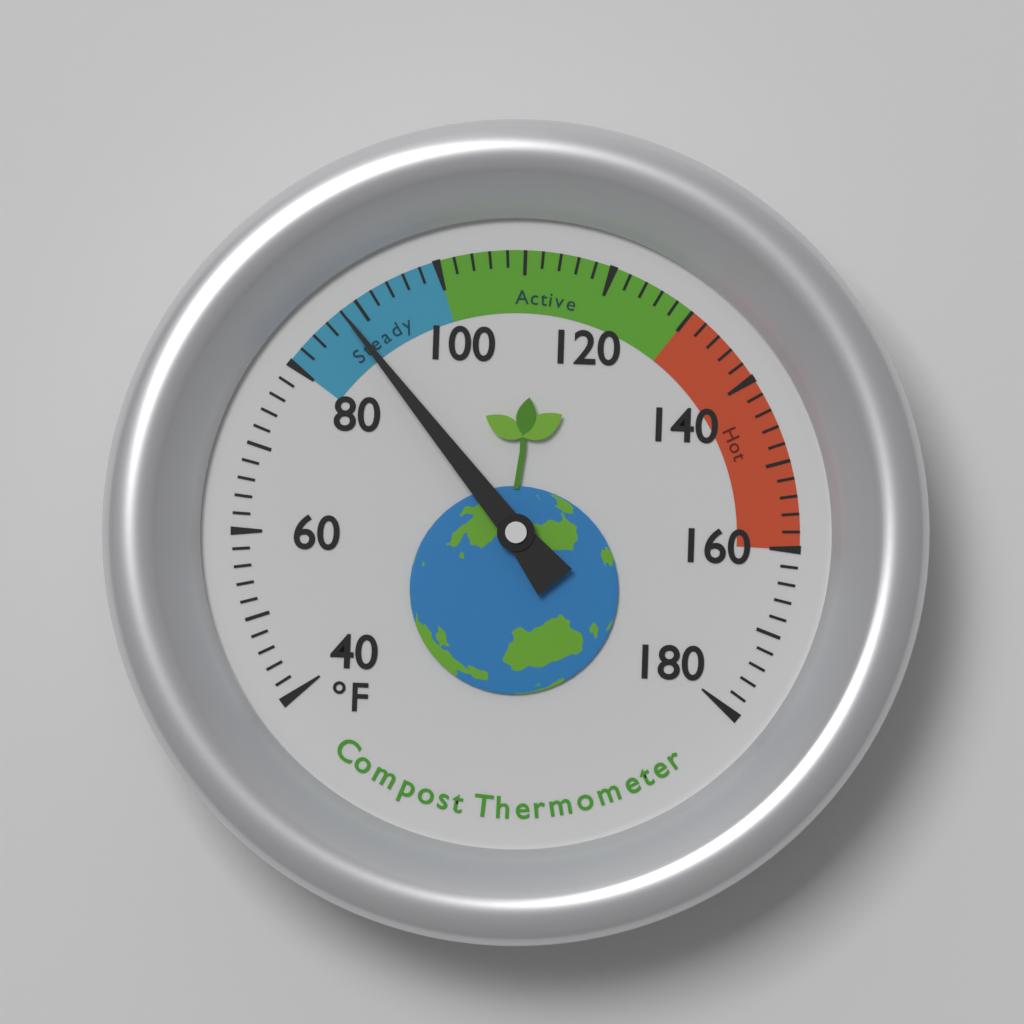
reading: 88 °F
